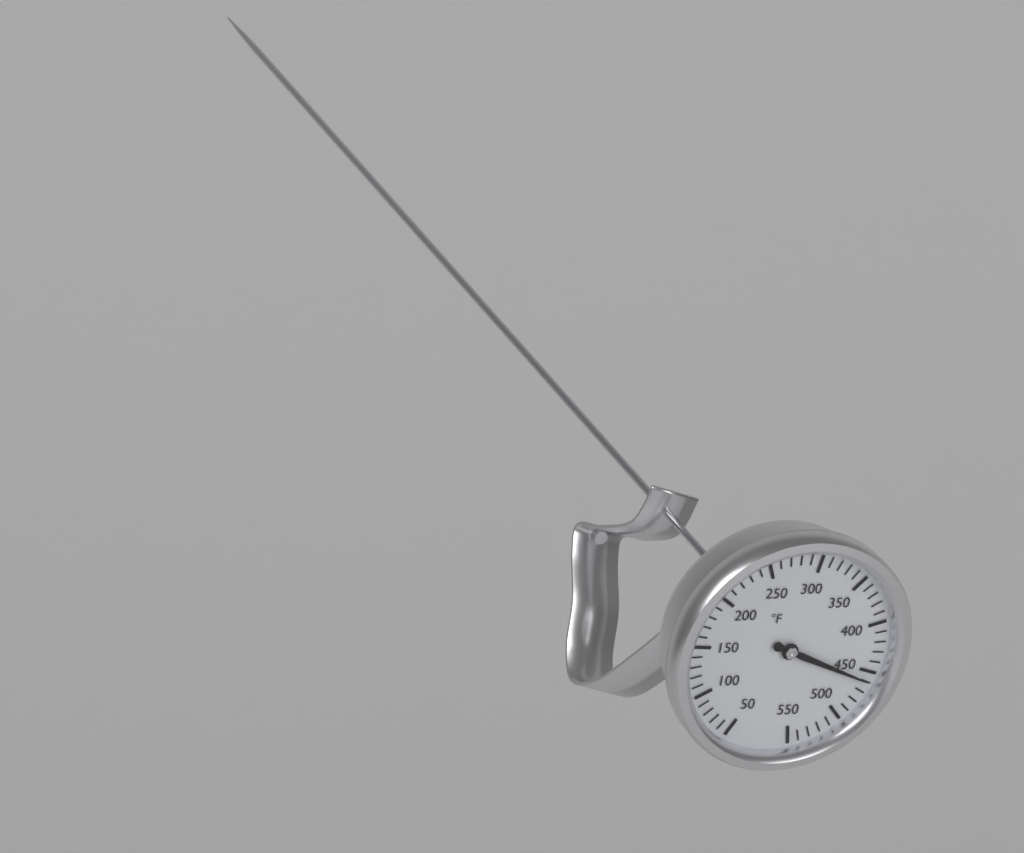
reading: 460 °F
